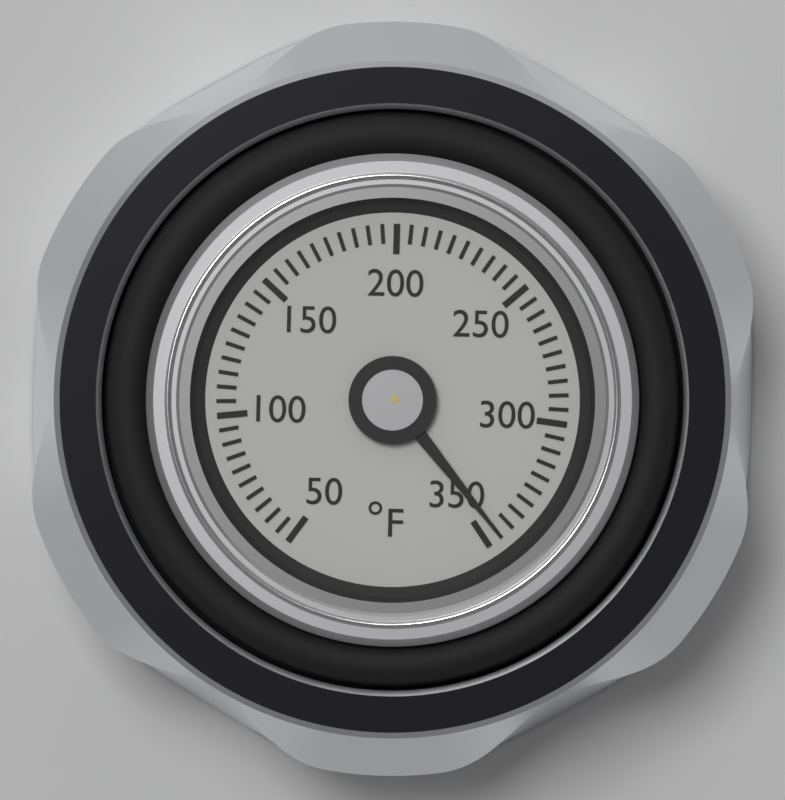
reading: 345 °F
